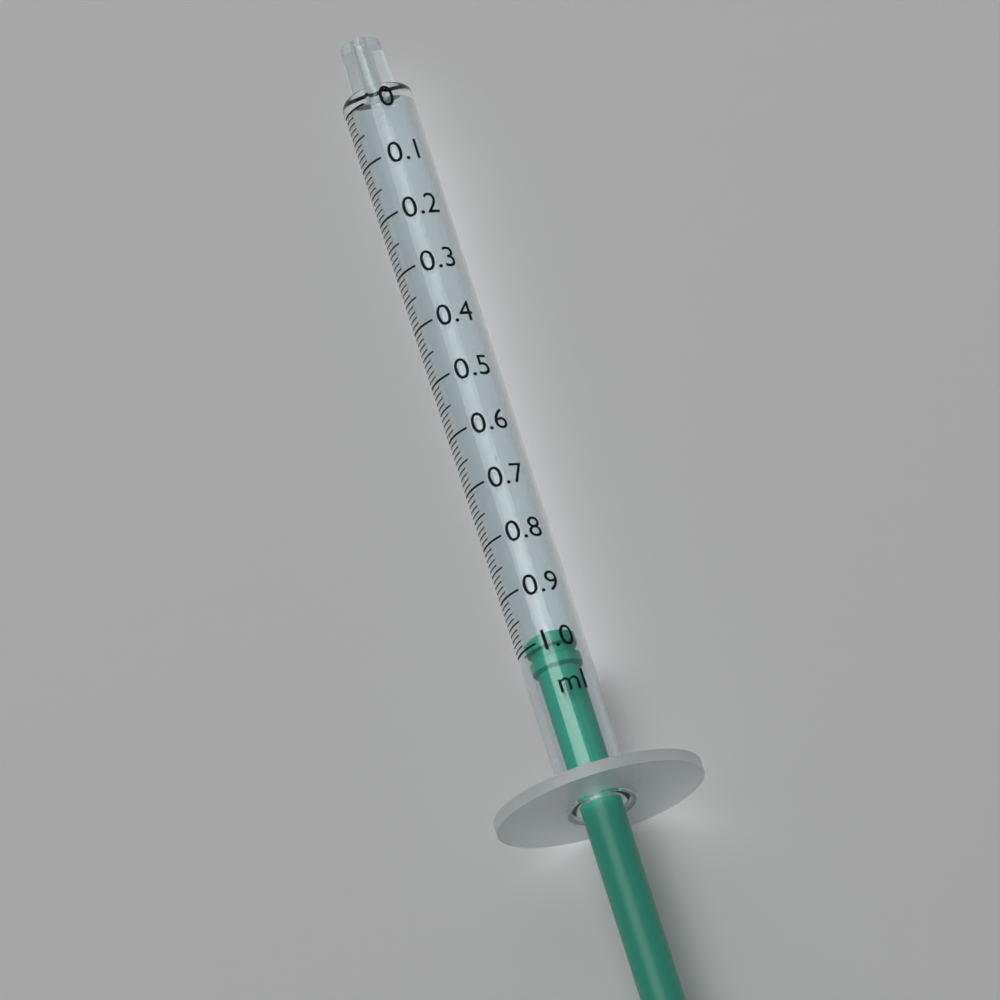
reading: 0.98 ml
